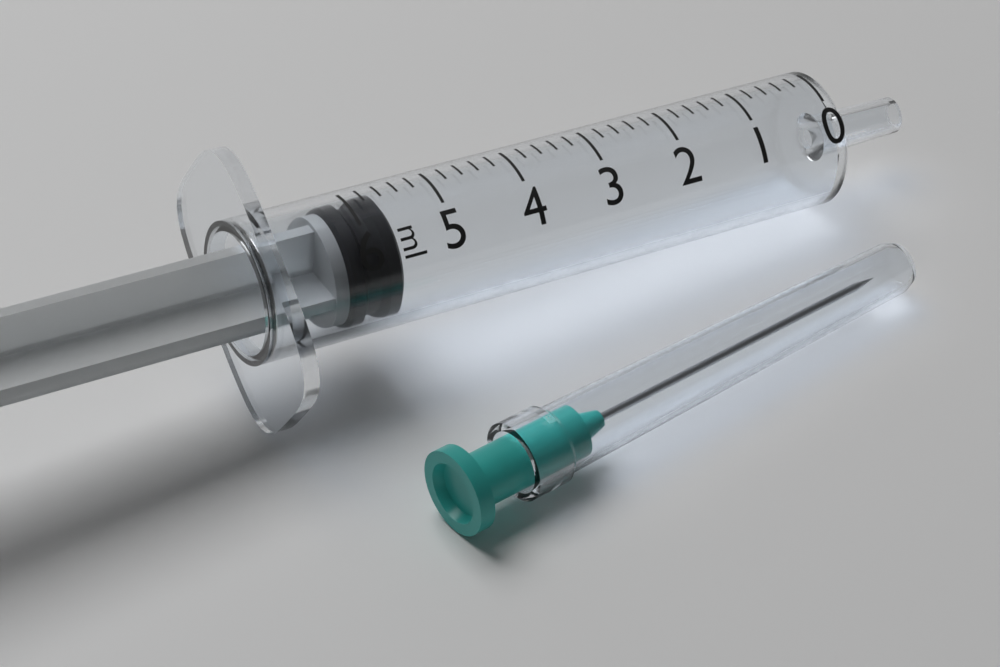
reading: 5.6 ml
